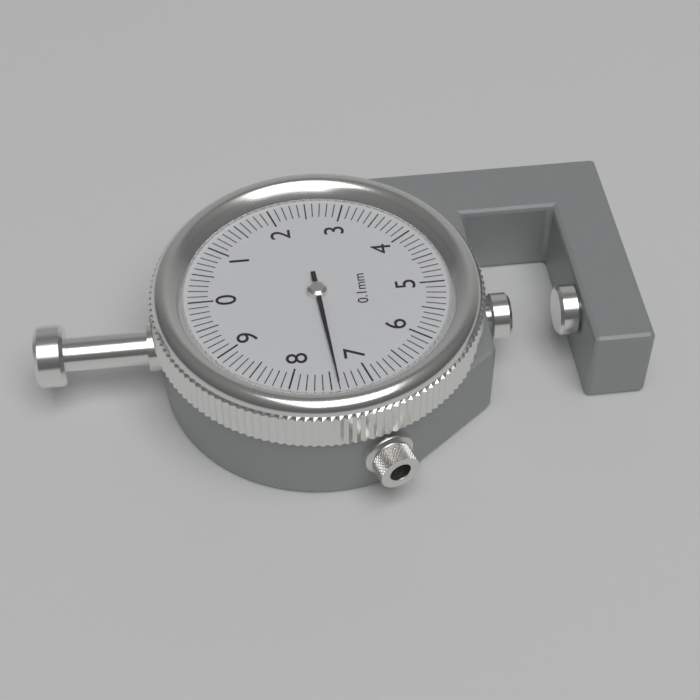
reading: 7.4 mm
